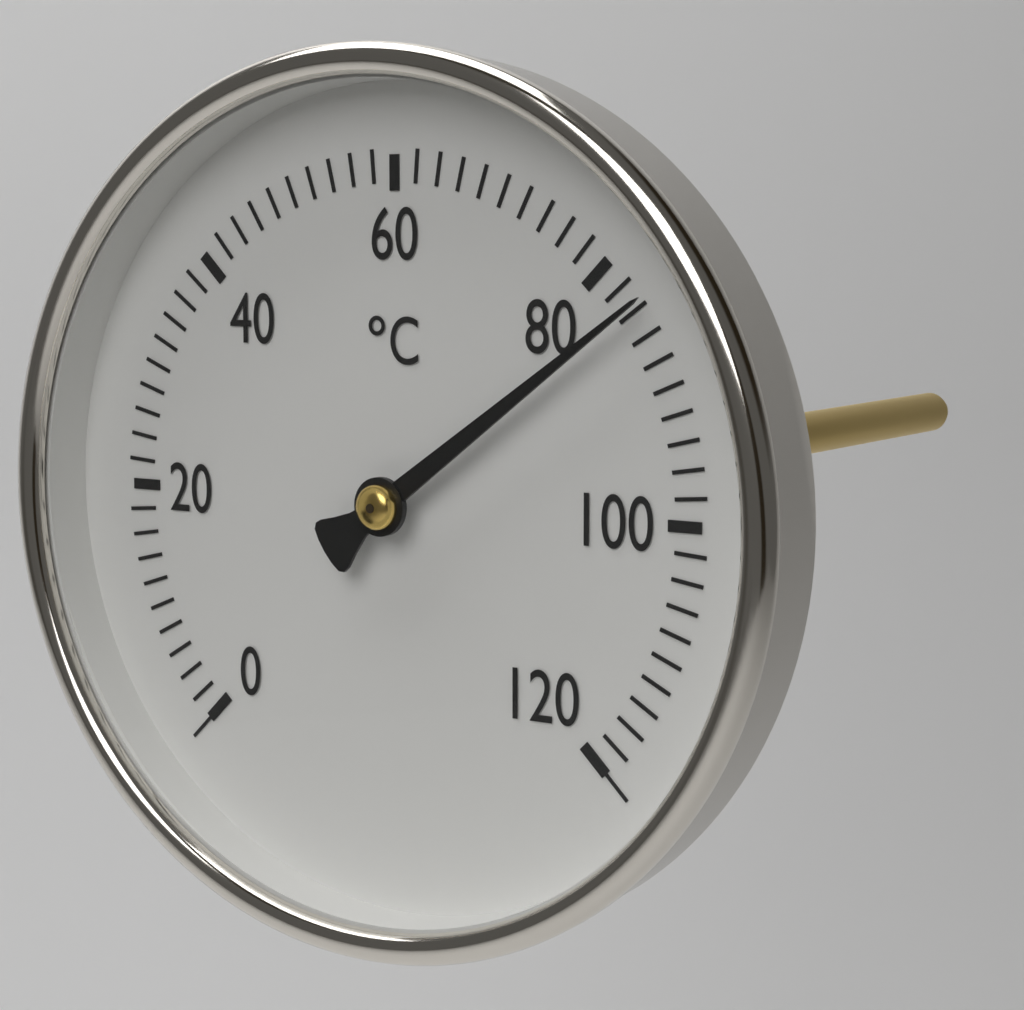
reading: 84 °C
